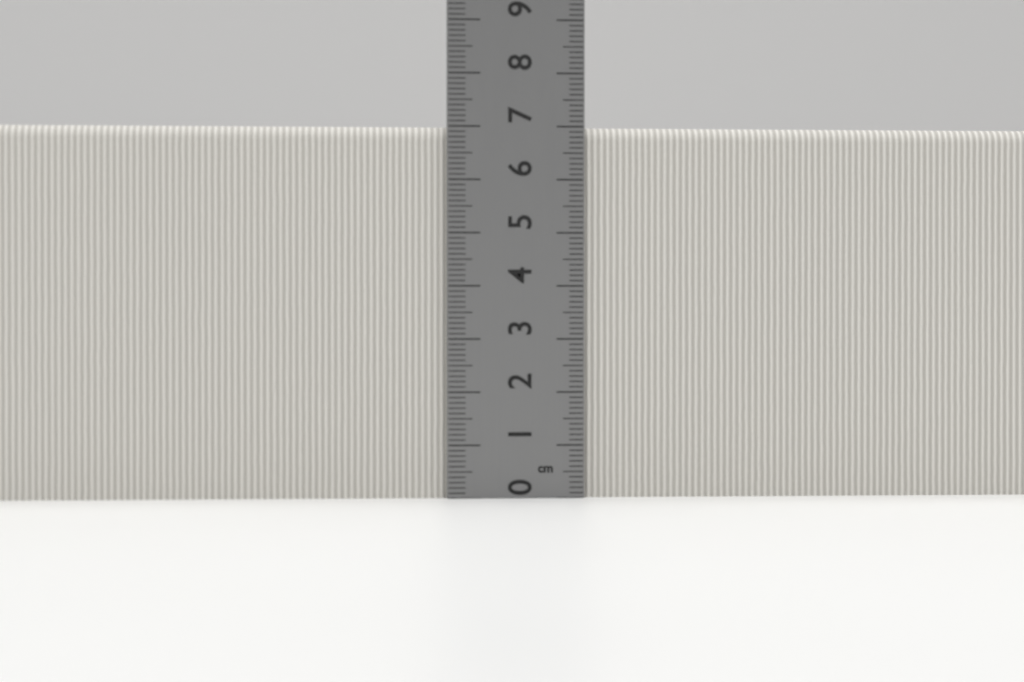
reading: 7.0 cm
